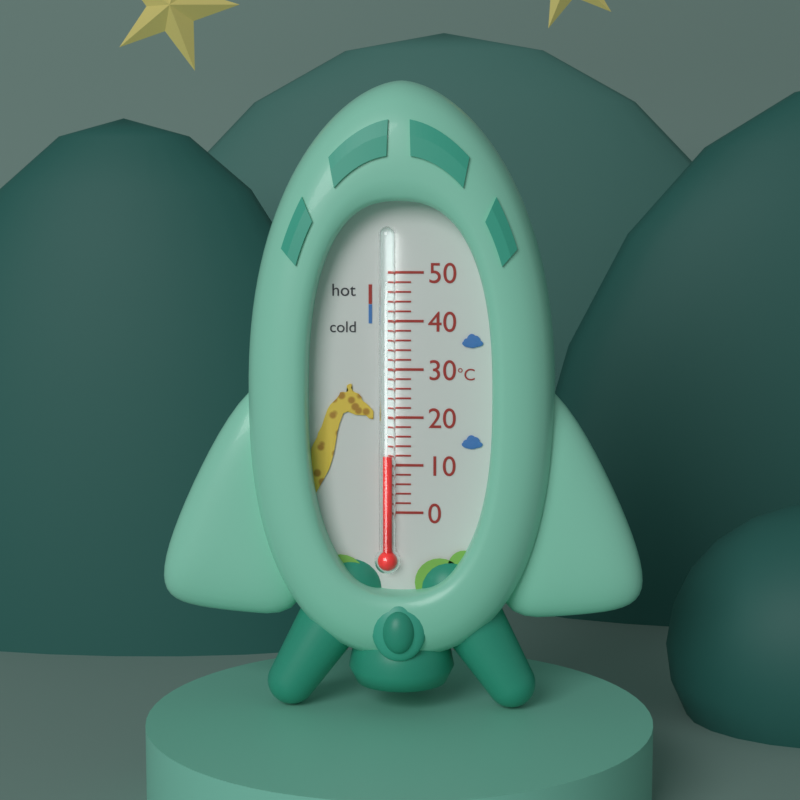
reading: 12 °C
